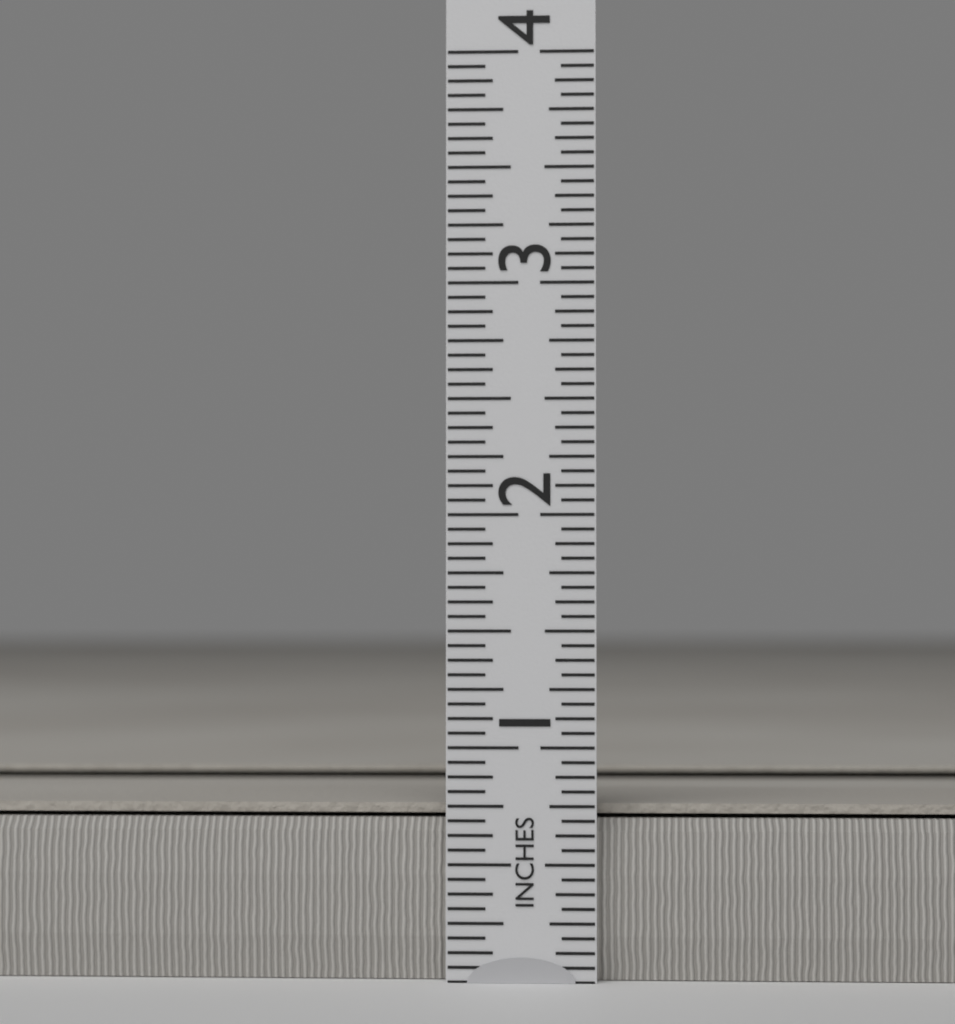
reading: 0.7500 in
